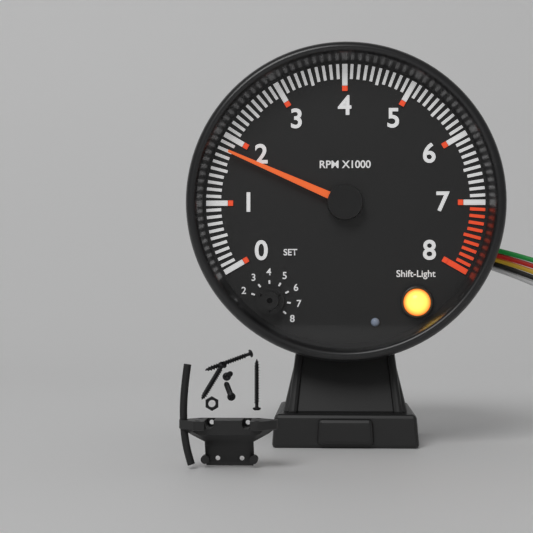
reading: 1800 RPM
